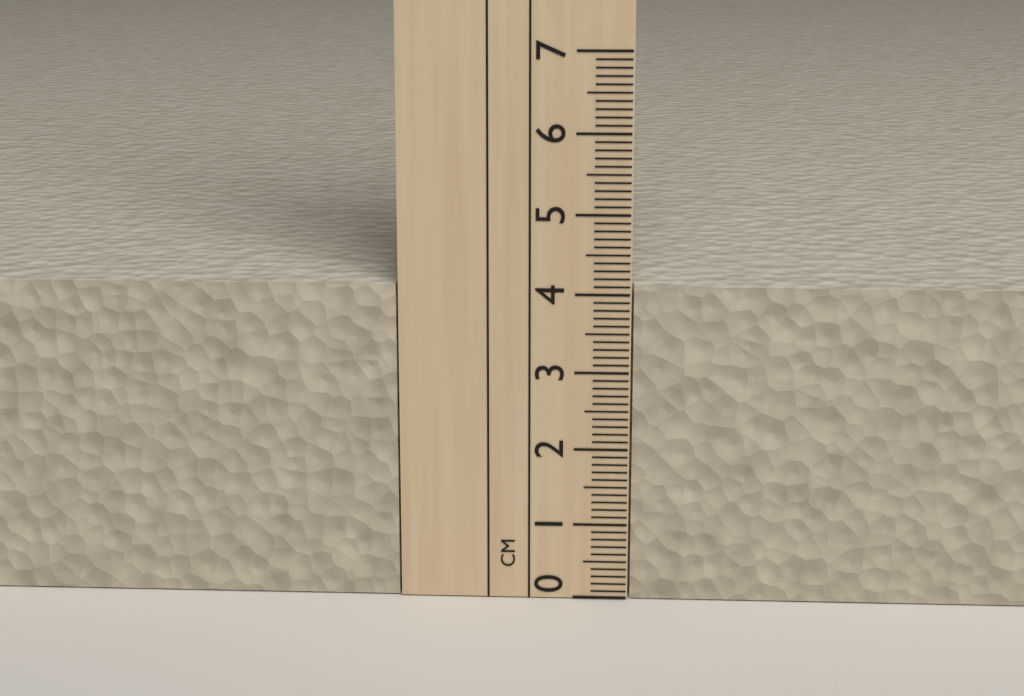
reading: 4.1 cm
